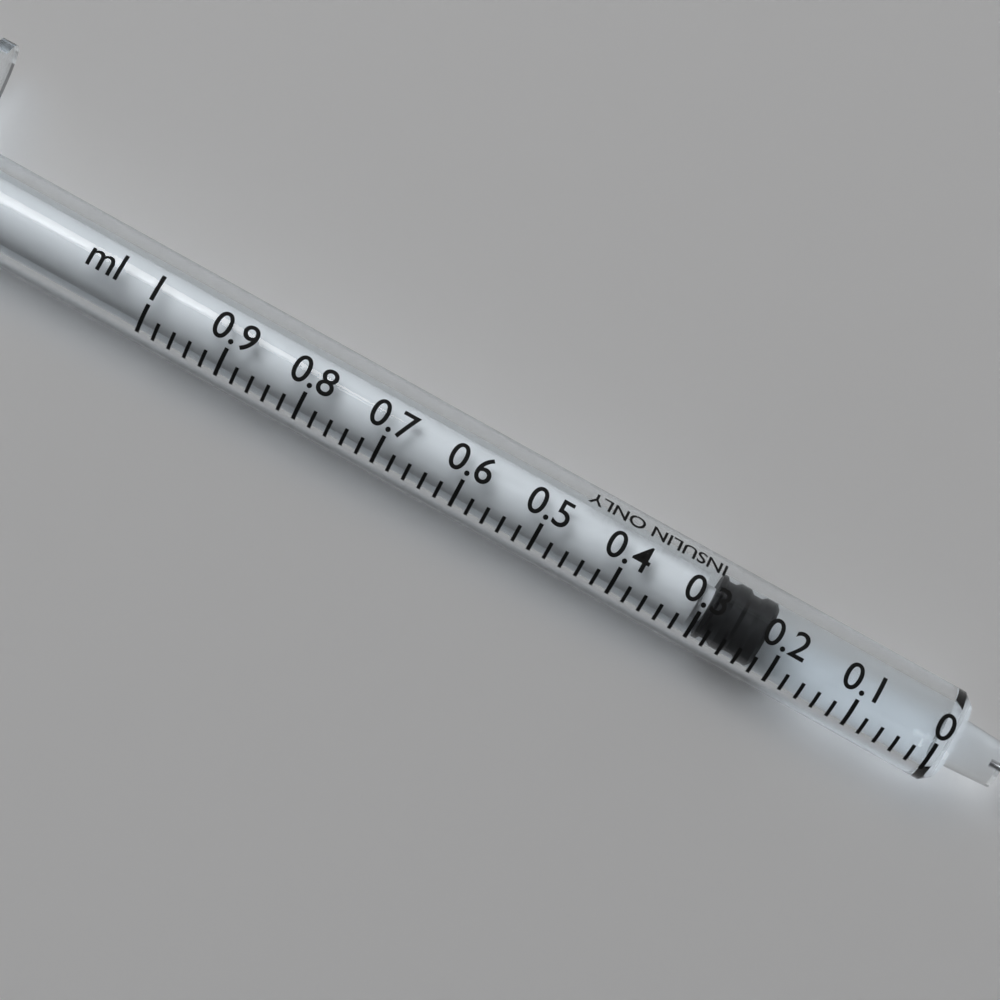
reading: 0.22 ml
